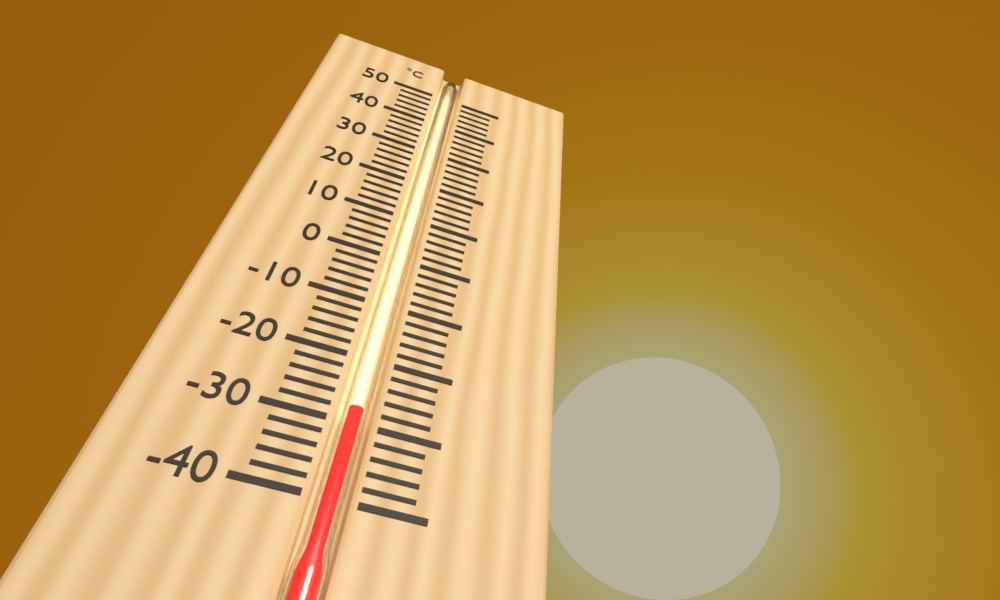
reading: -28 °C
